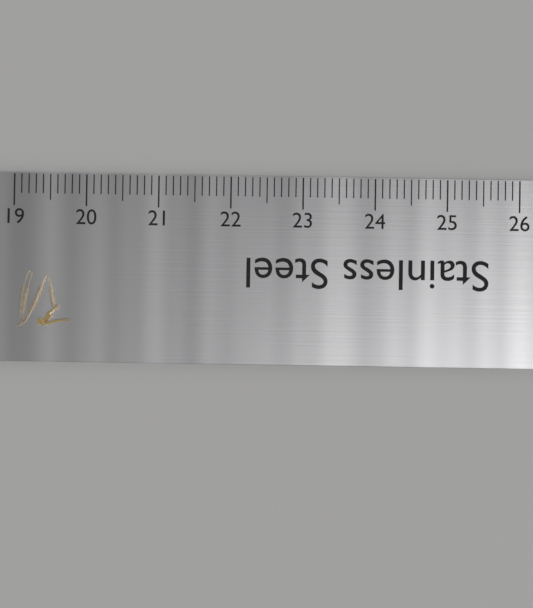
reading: 19.8 (no unit)
